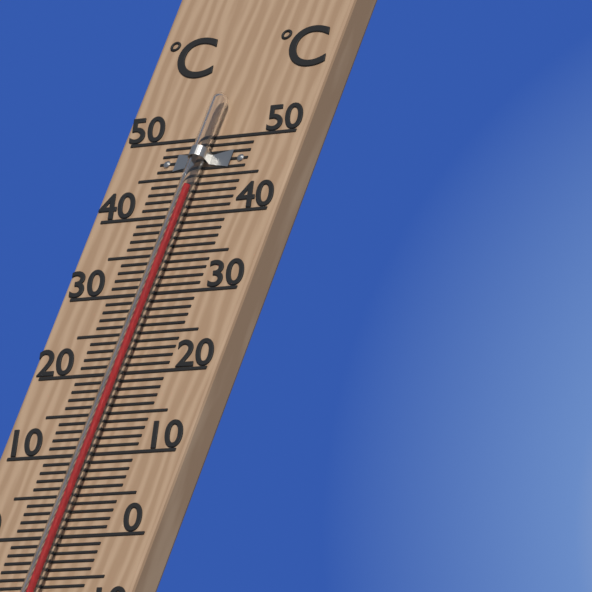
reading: 43 °C
